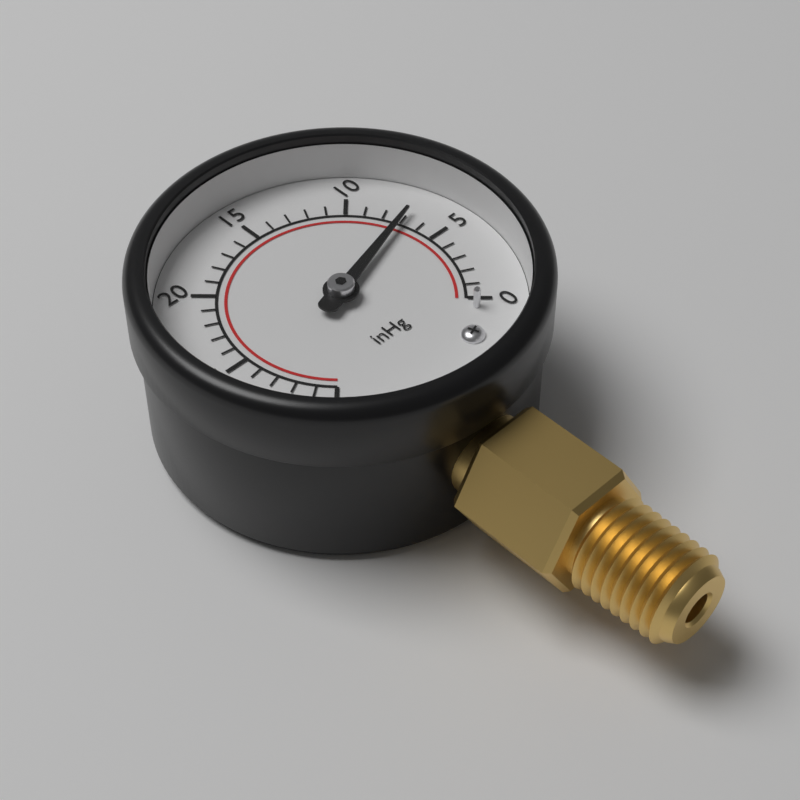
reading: 7 inHg
